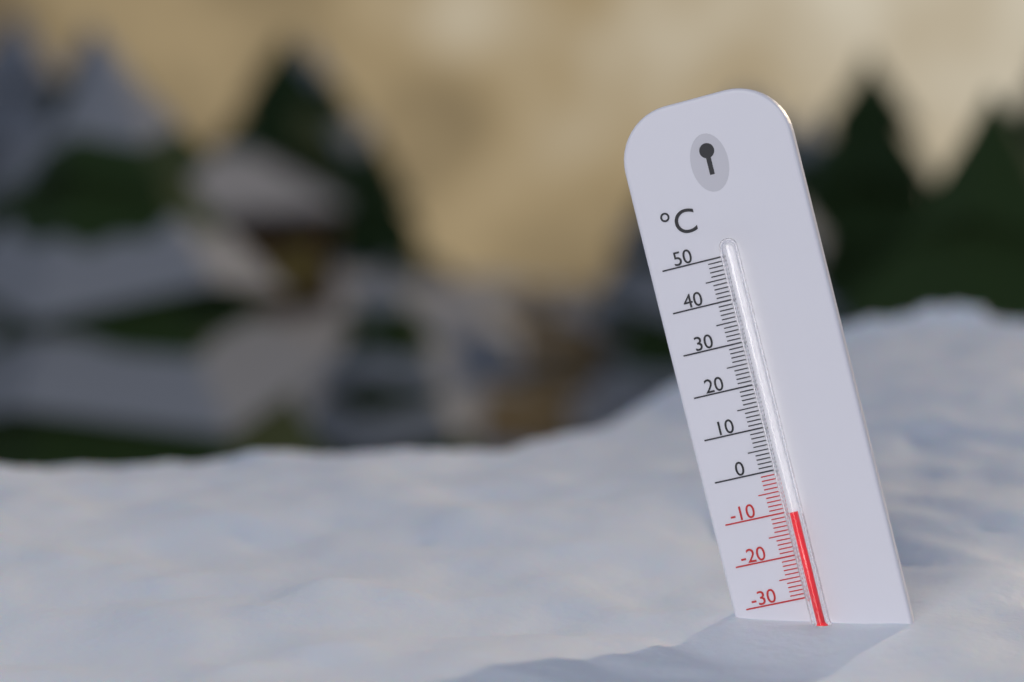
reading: -10 °C
